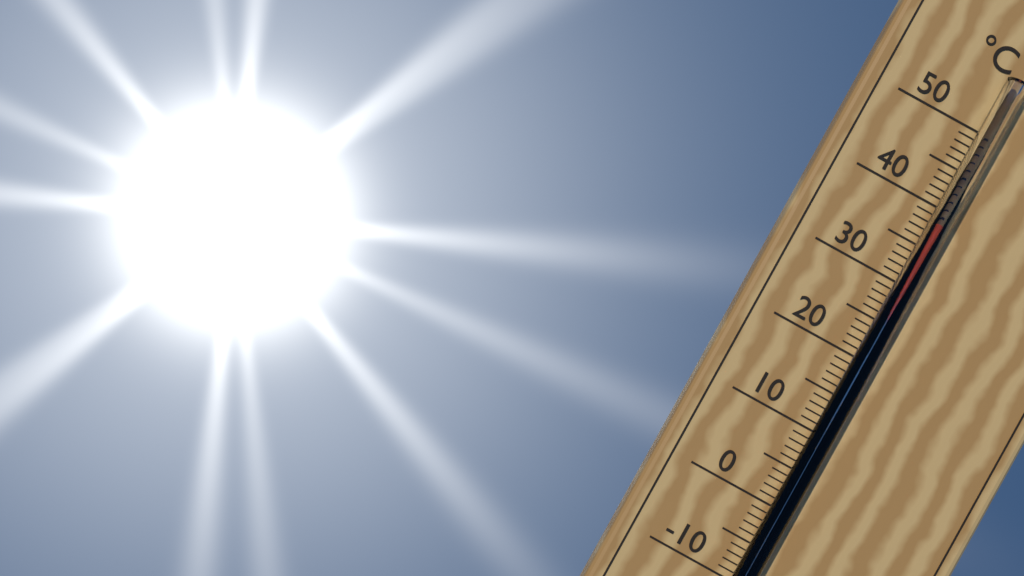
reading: 38 °C
